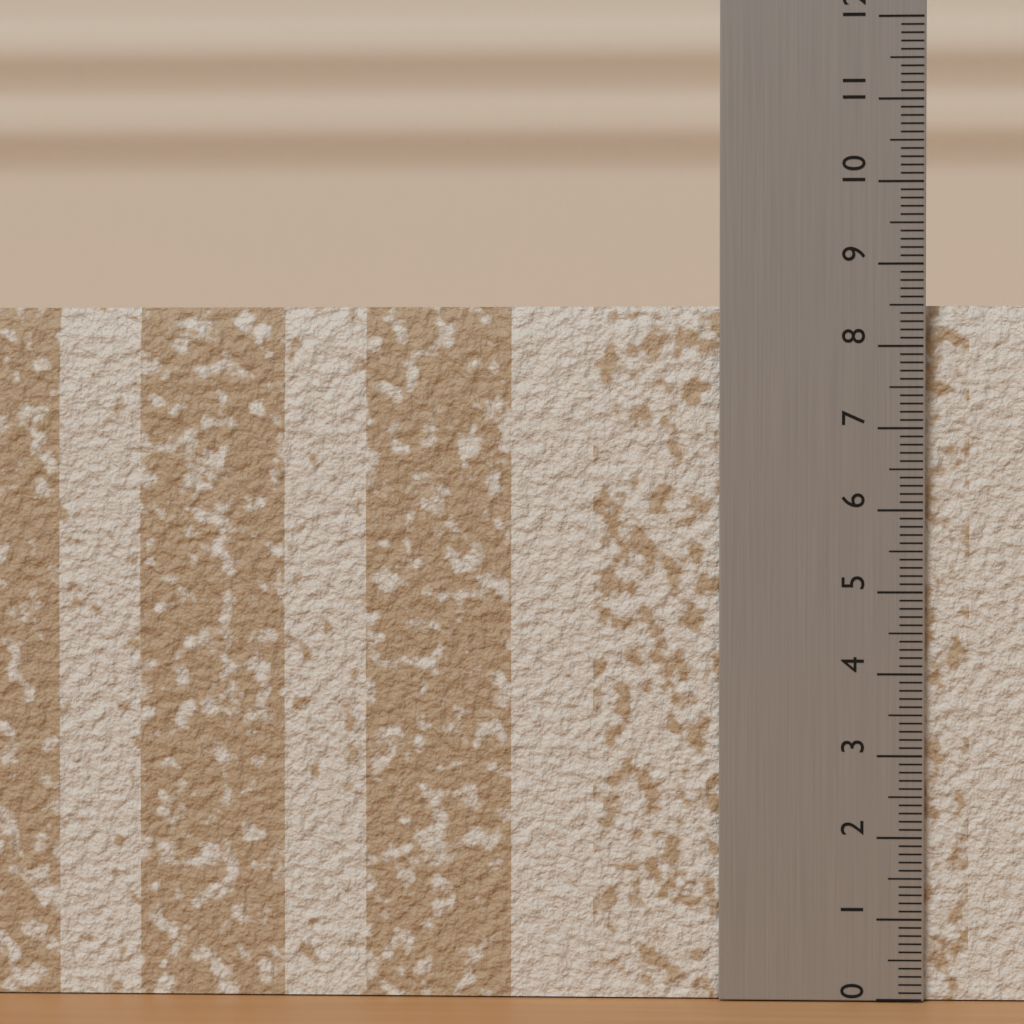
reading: 8.5 (no unit)
